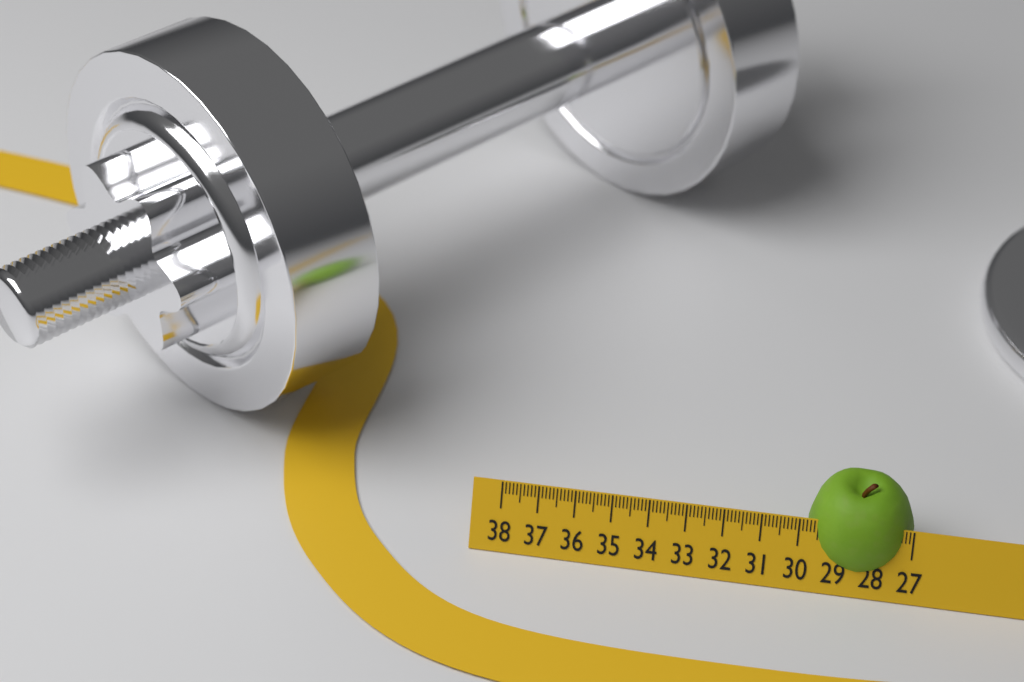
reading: 29.8 (no unit)
